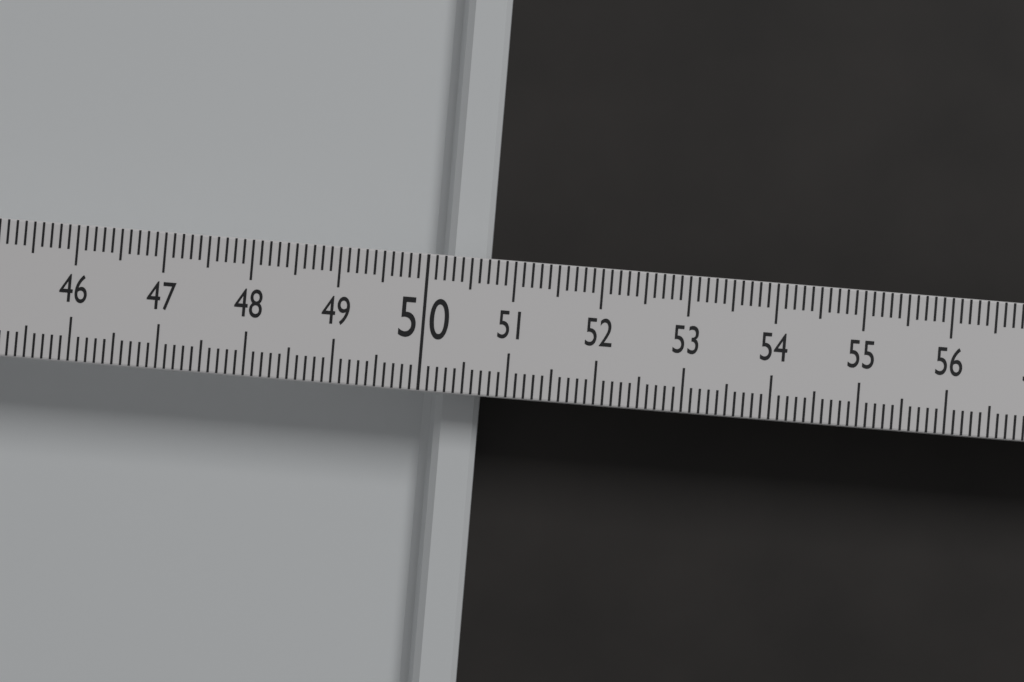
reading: 50.7 (no unit)
